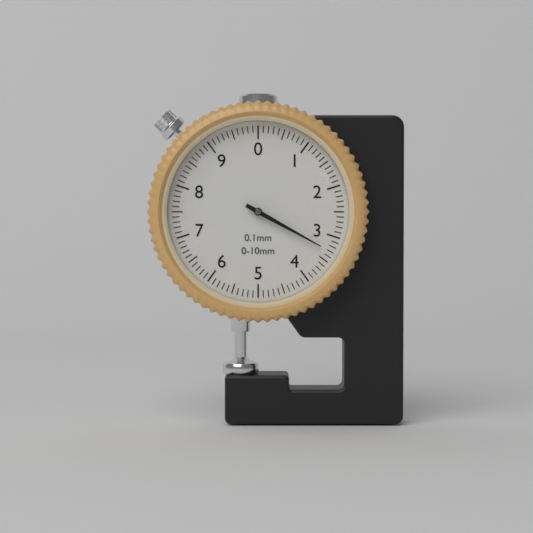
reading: 3.3 mm
